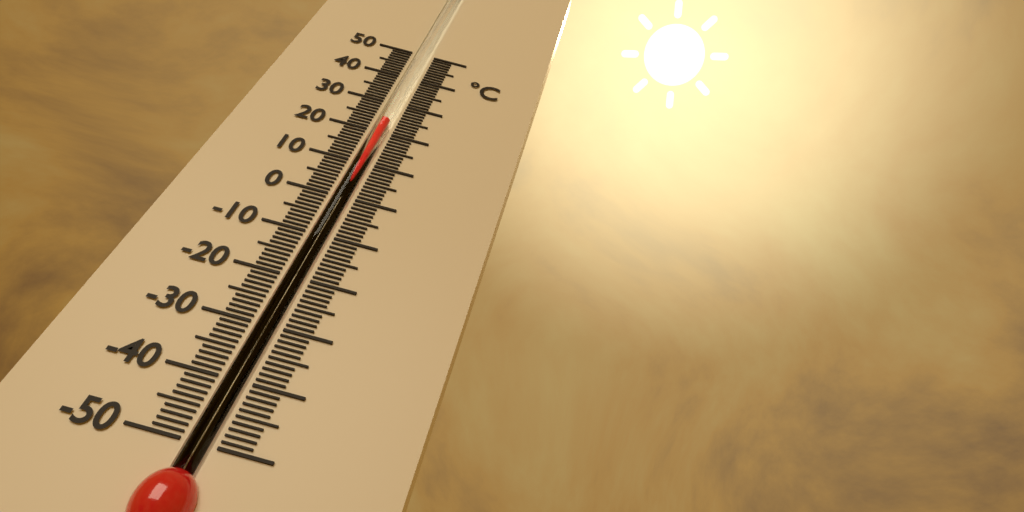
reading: 24 °C
